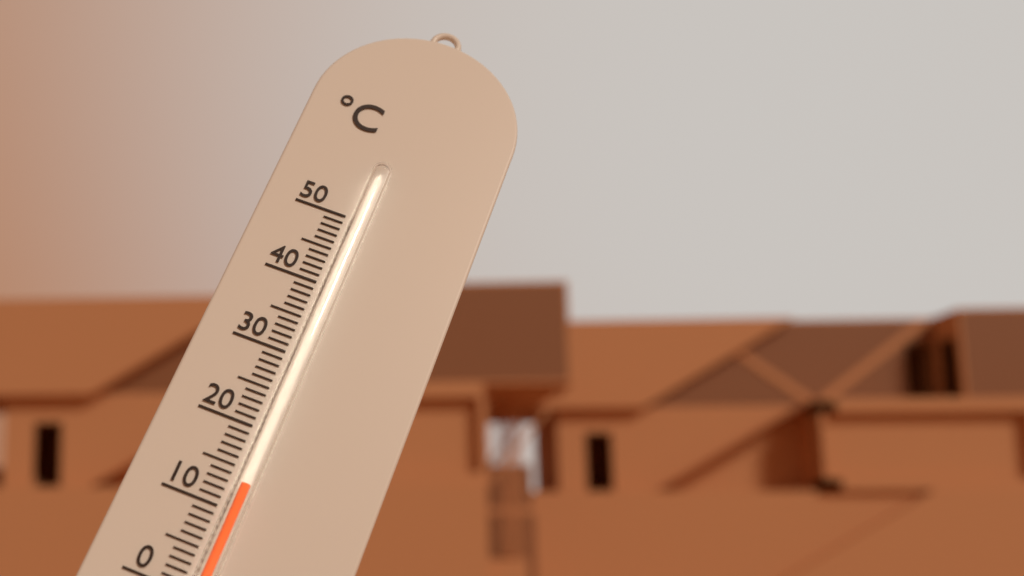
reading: 13 °C
